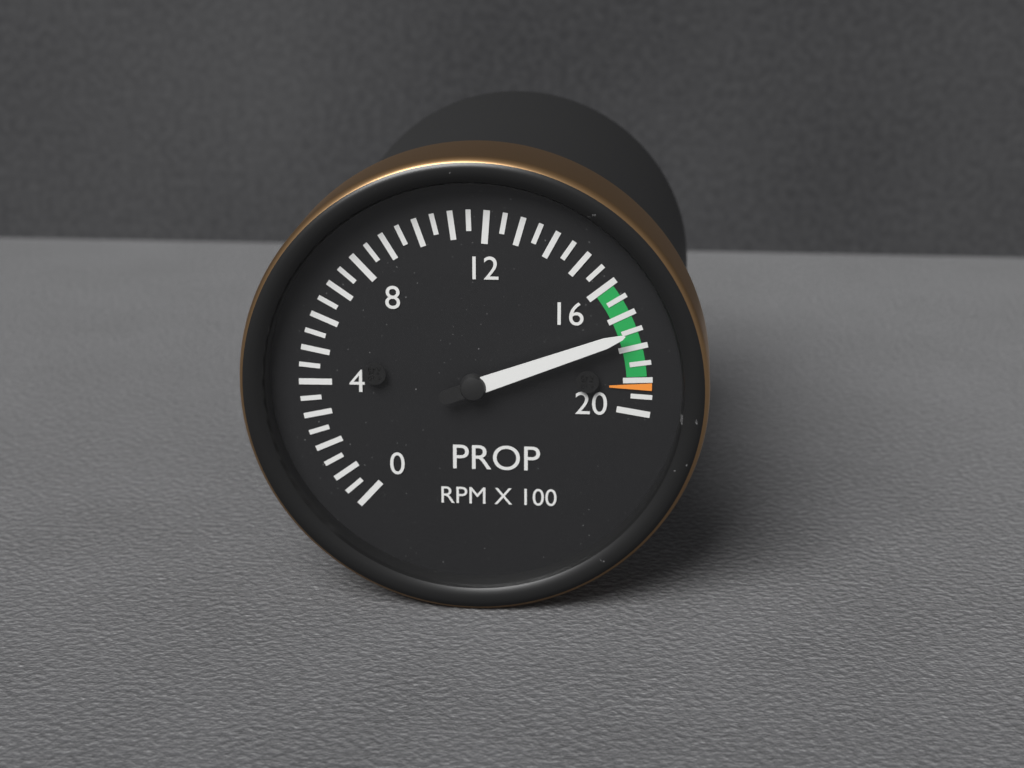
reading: 17.5 RPM X 100
